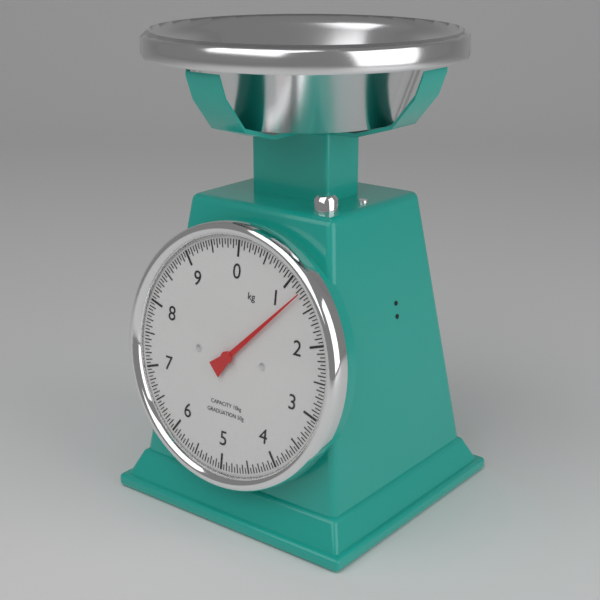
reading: 1.25 kg
